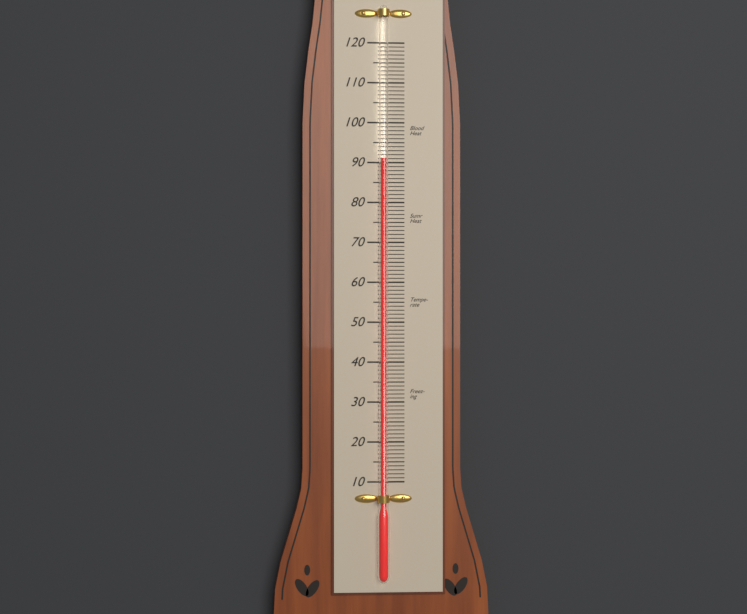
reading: 91 (no unit)
